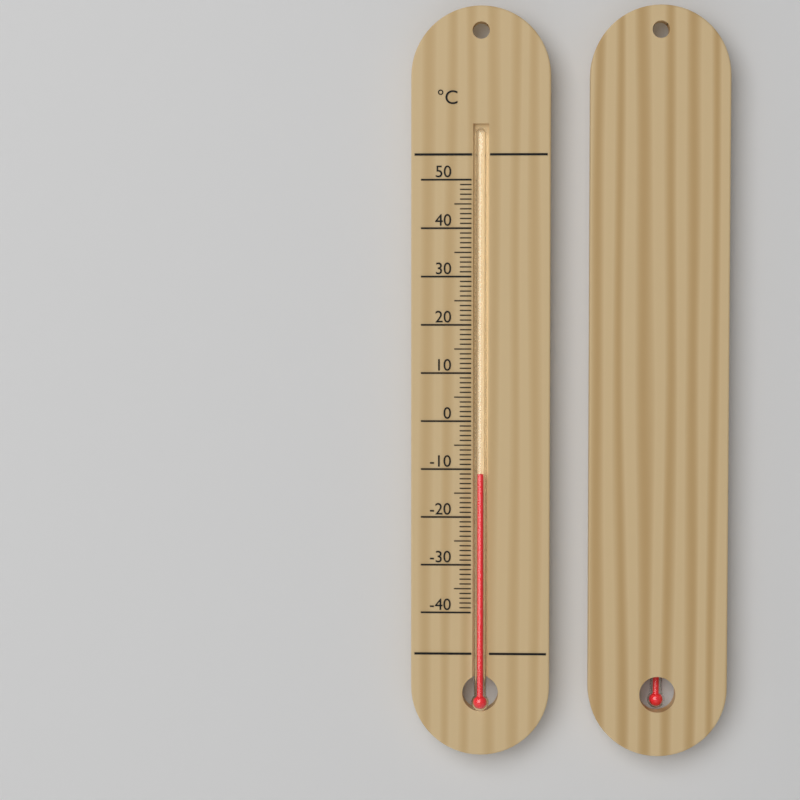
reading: -11 °C
